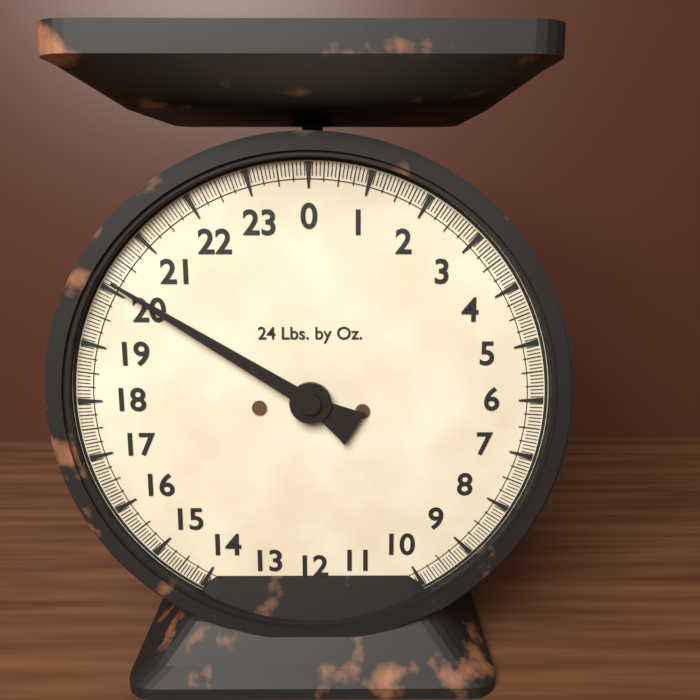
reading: 20.1250 lb
